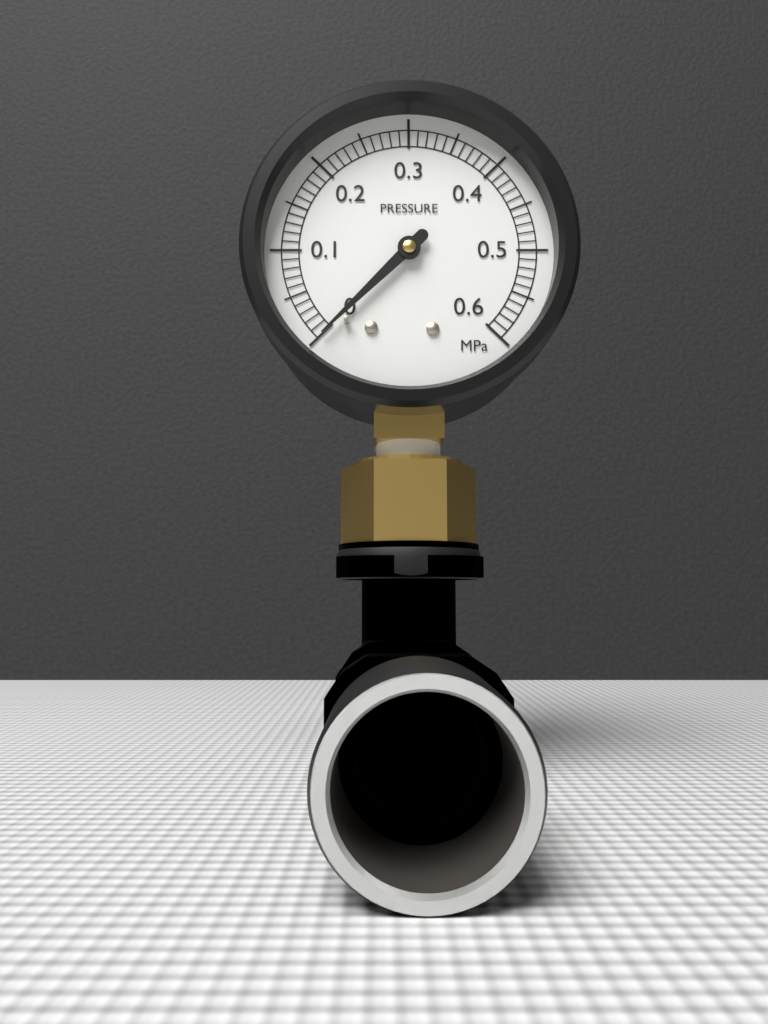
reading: 0.00 MPa
